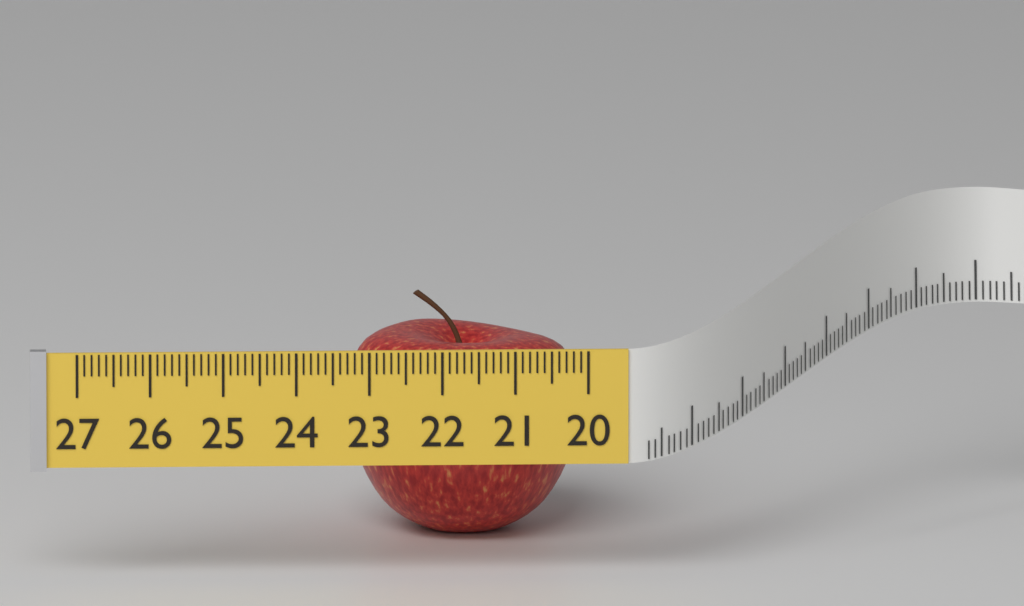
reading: 23.2 (no unit)
